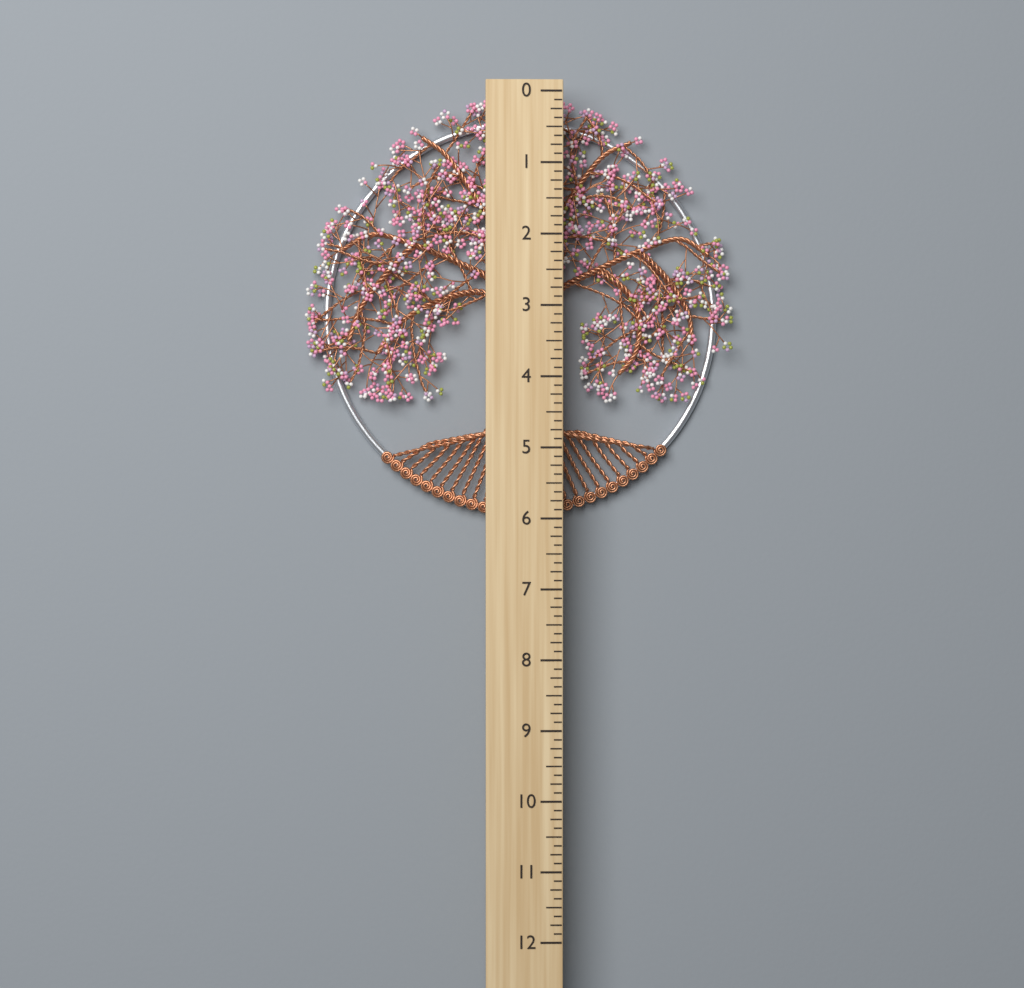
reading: 6.000 (no unit)
